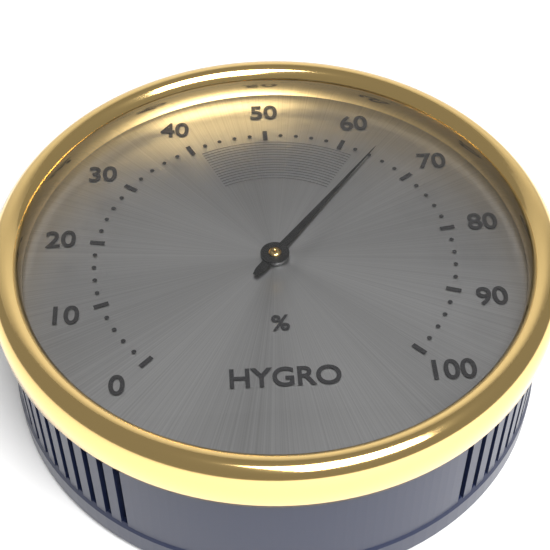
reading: 64 %
